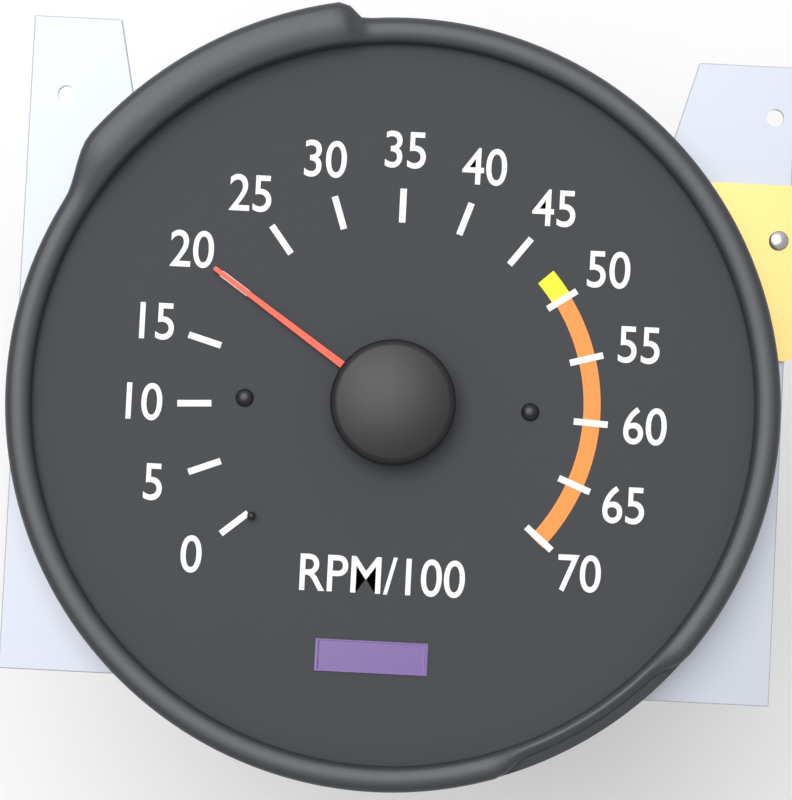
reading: 20 RPM/100
